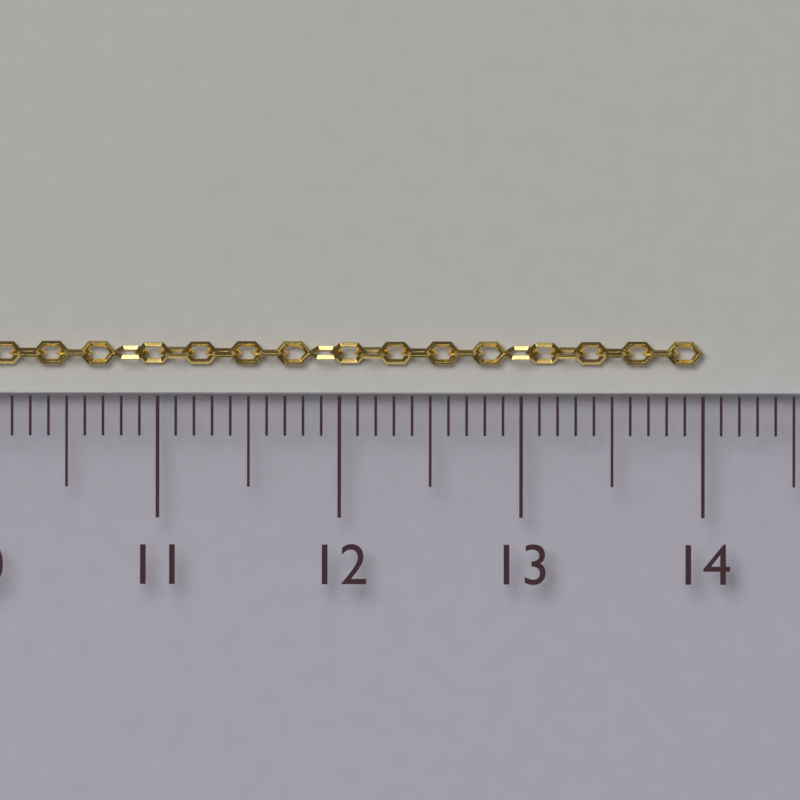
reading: 14.0 cm
